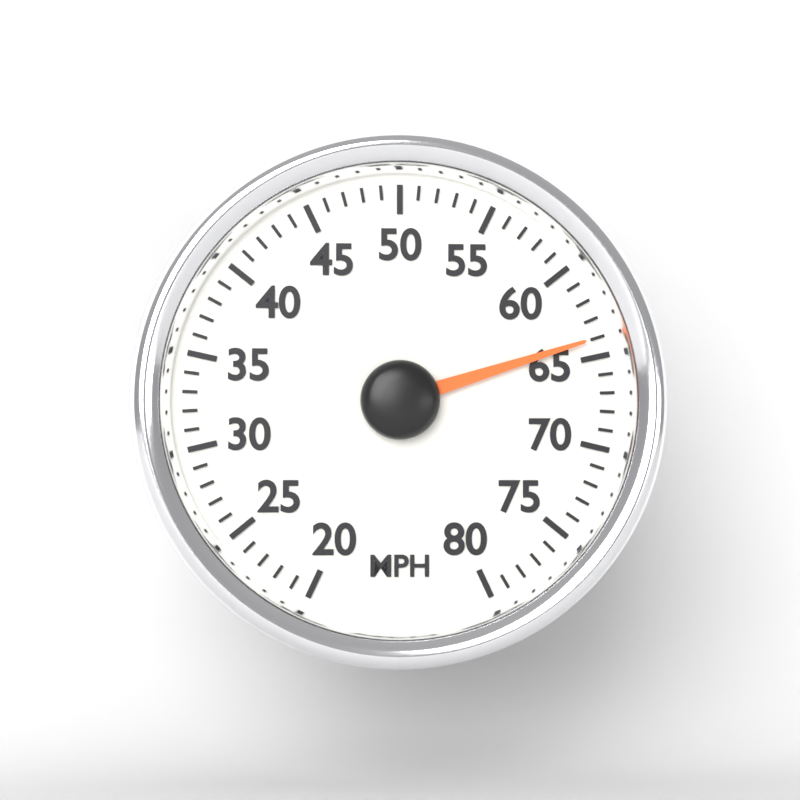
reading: 64 MPH
